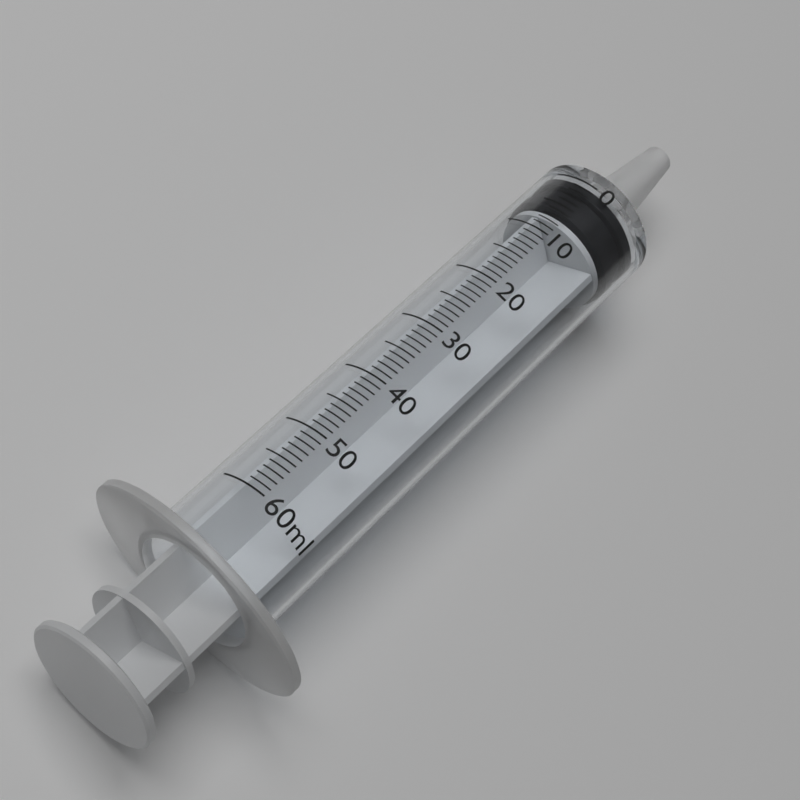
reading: 0 ml
